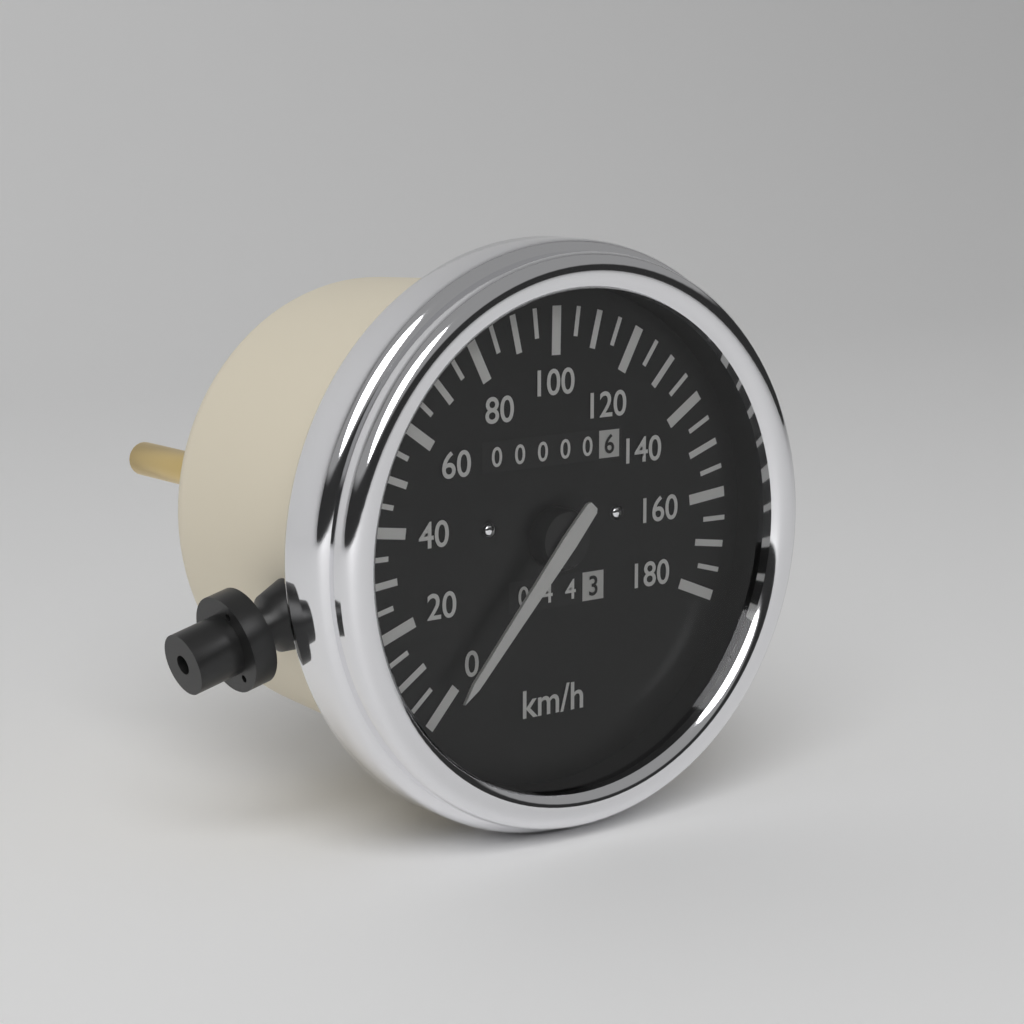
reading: 0 km/h
